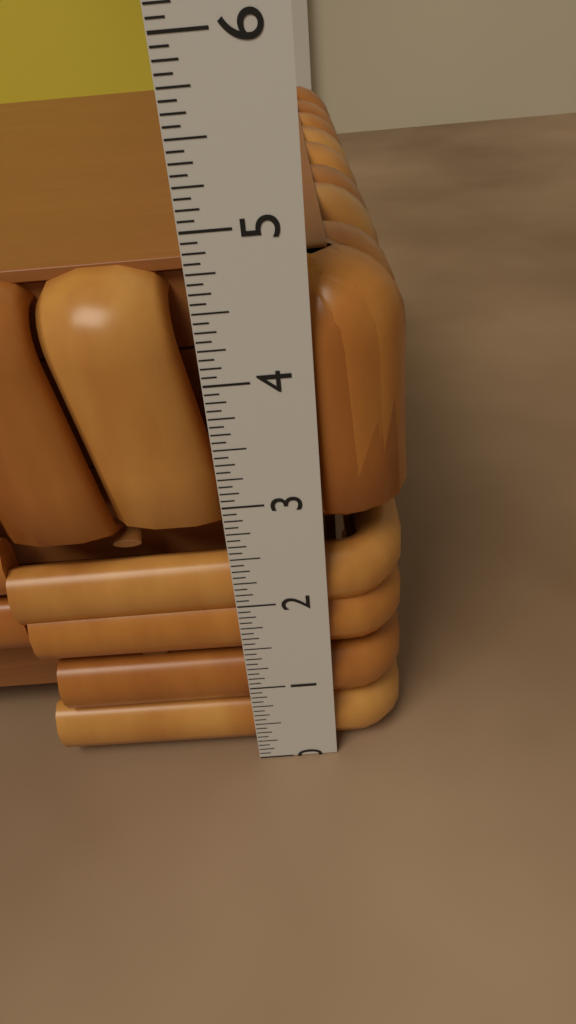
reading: 4.6875 in
